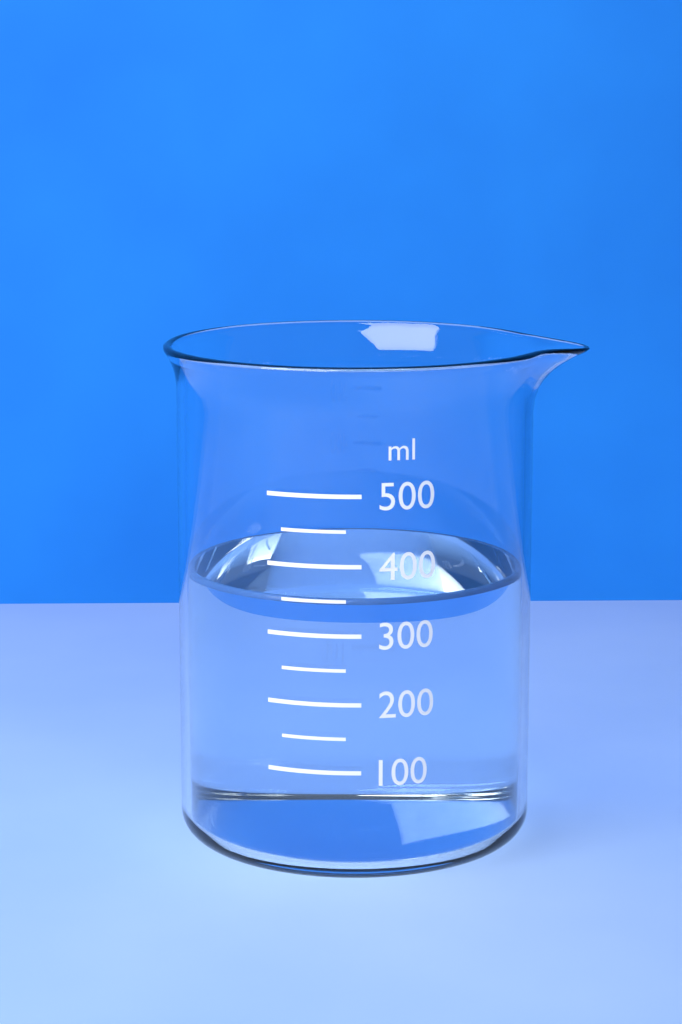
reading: 350 ml
